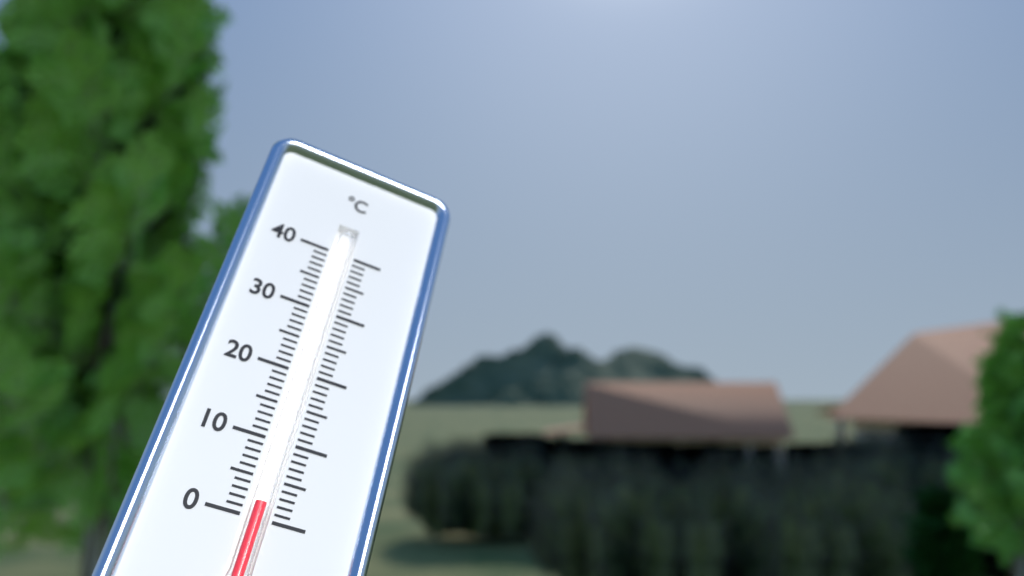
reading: 2 °C
